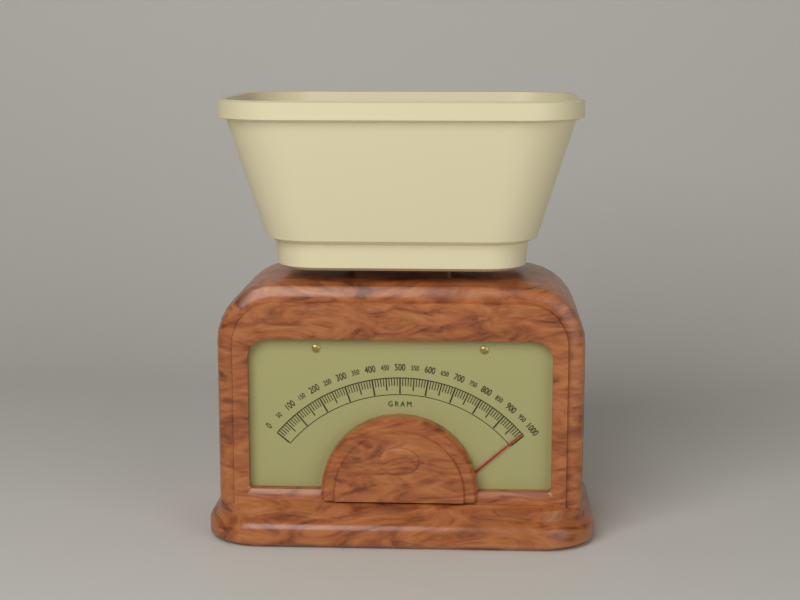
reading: 990 g
